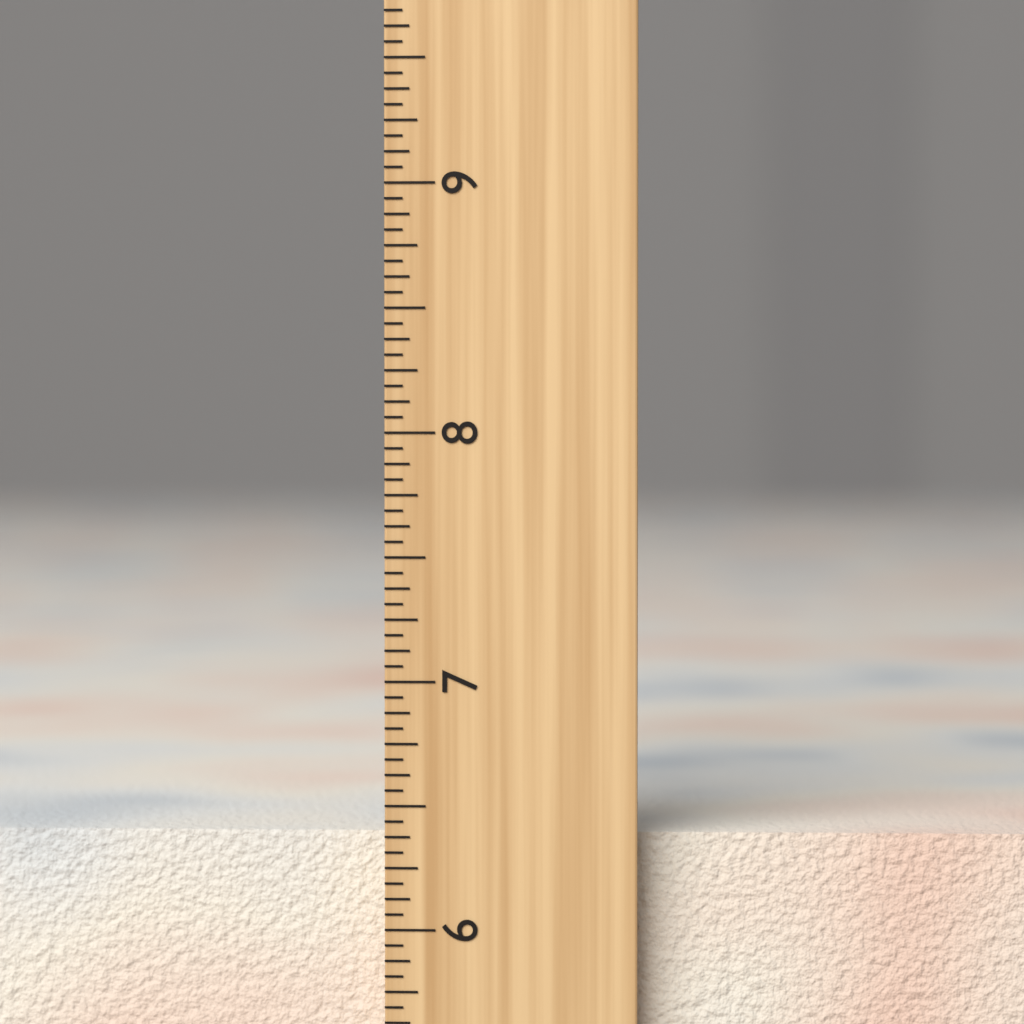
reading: 6.3750 inch
